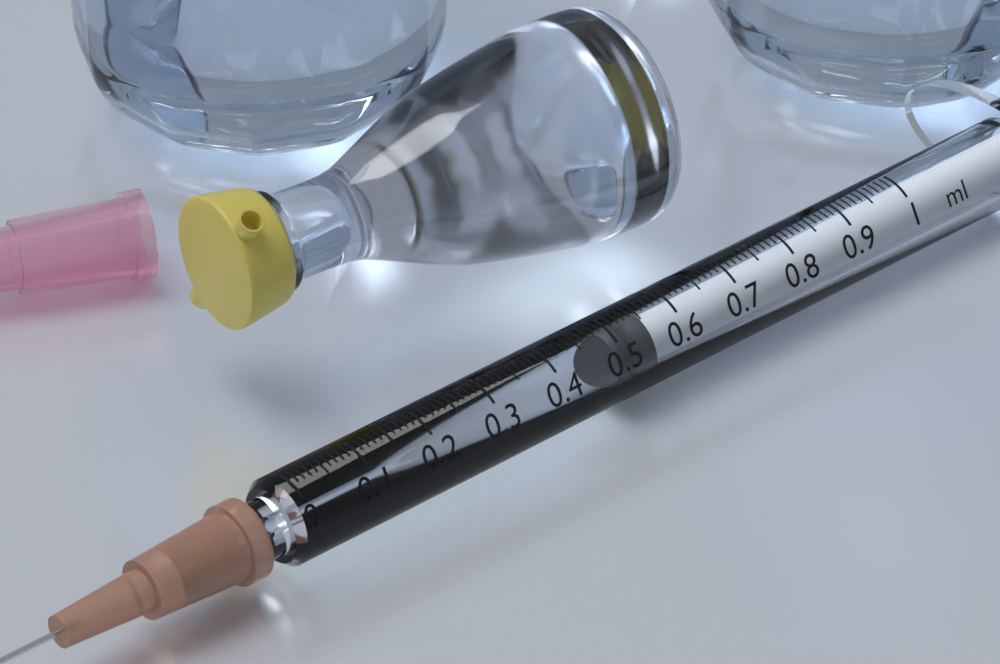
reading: 0.50 ml
